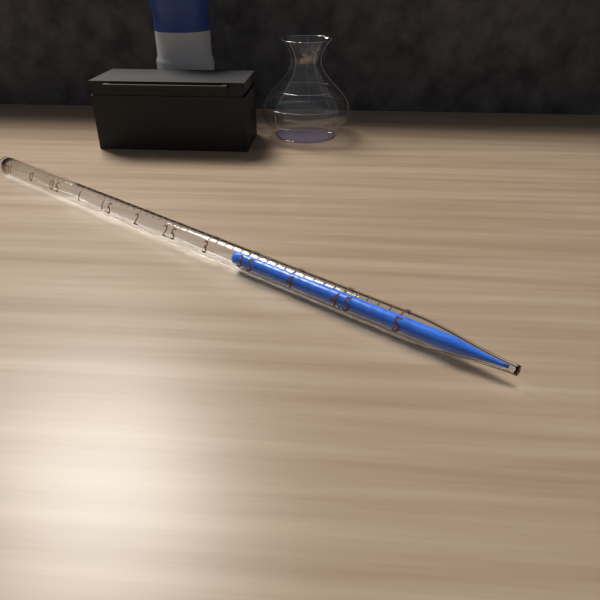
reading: 3.3 ml
